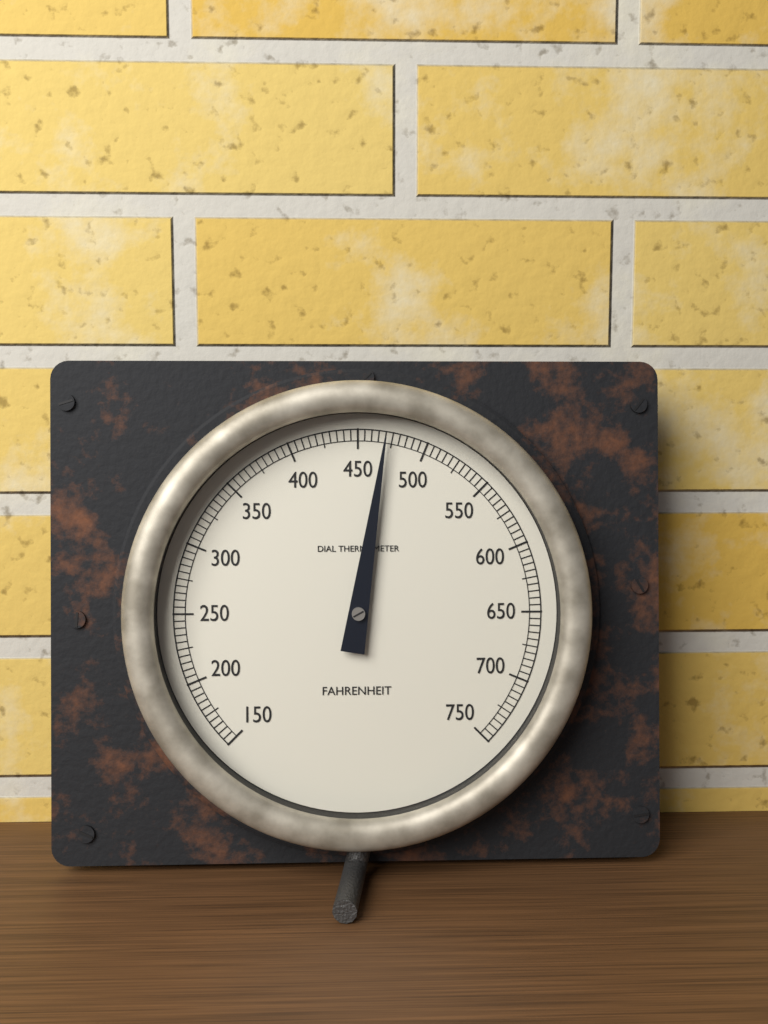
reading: 470 °F
